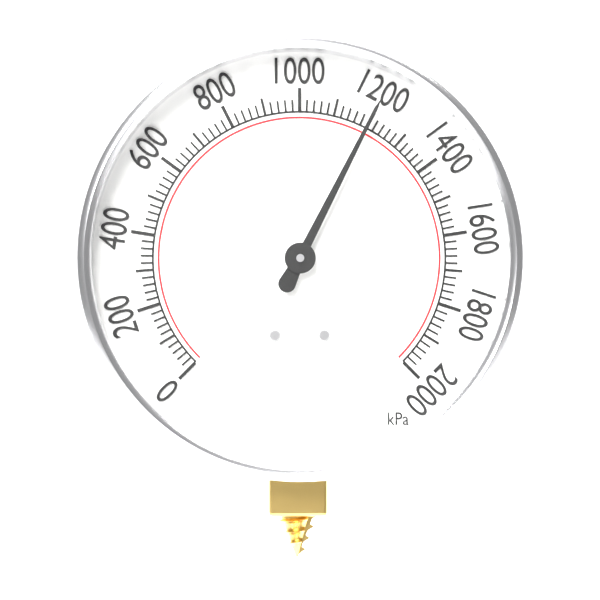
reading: 1200 kPa
